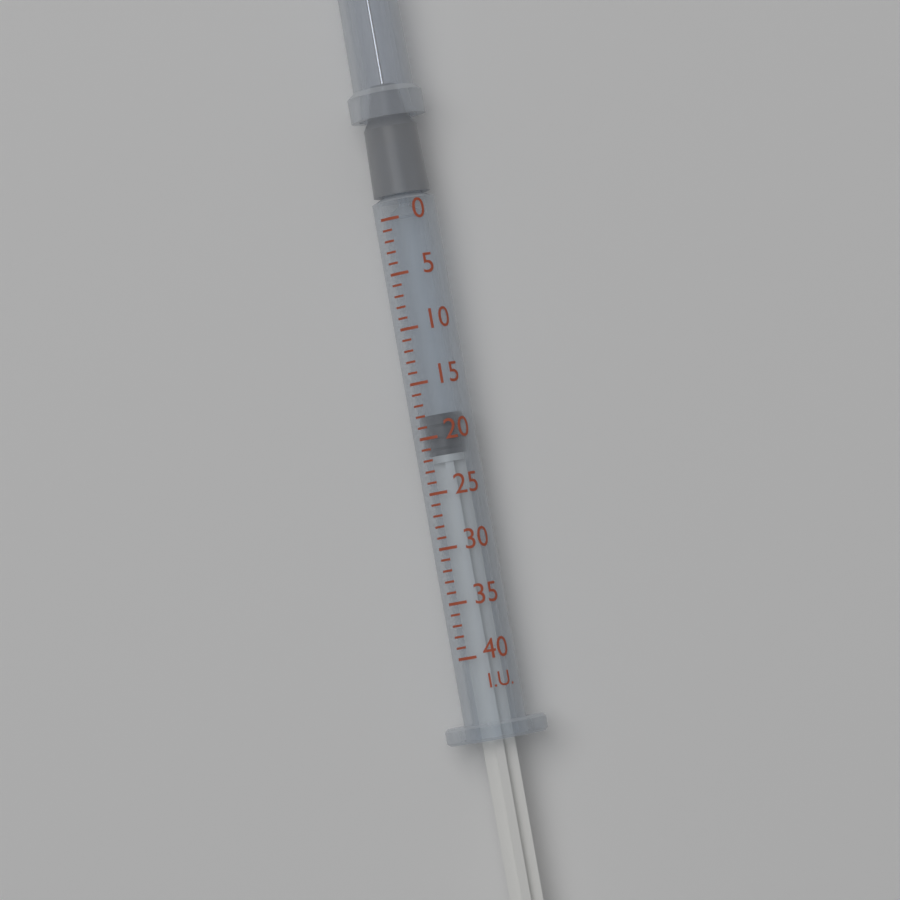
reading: 18 I.U.
